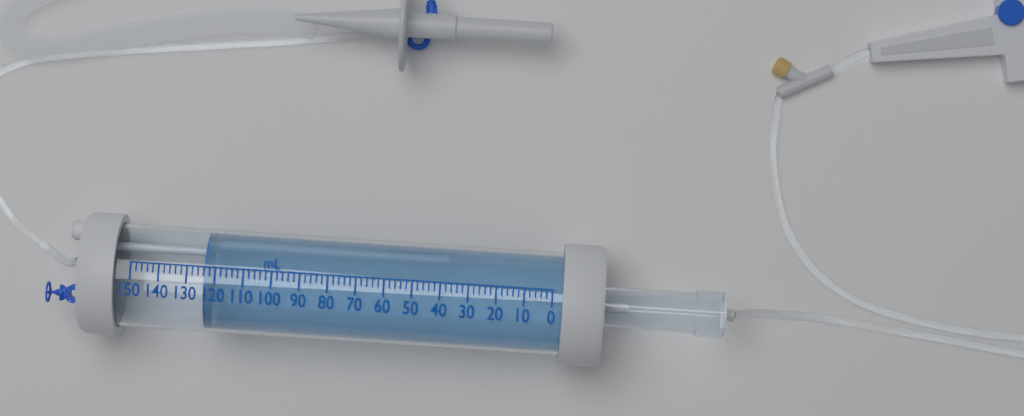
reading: 124 mL
